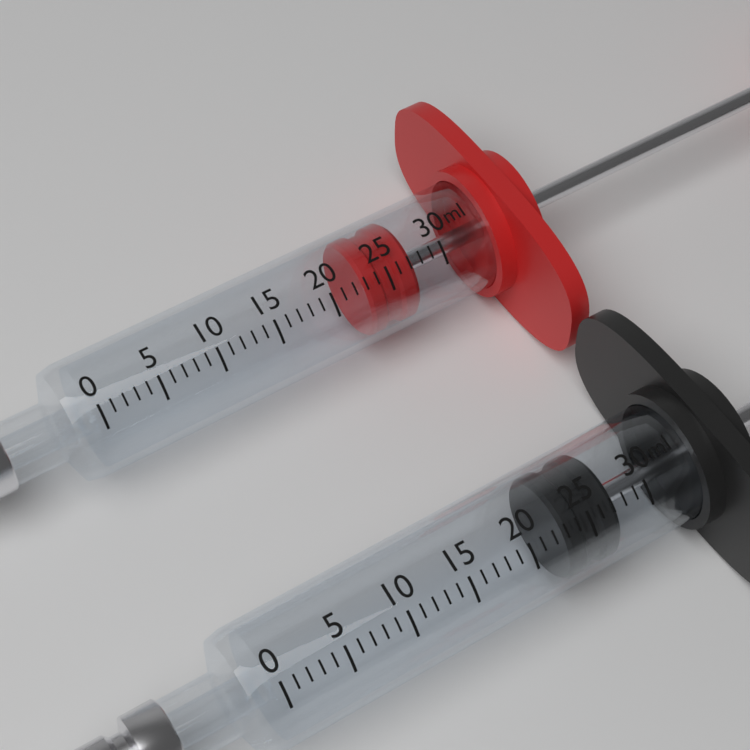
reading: 23 ml
